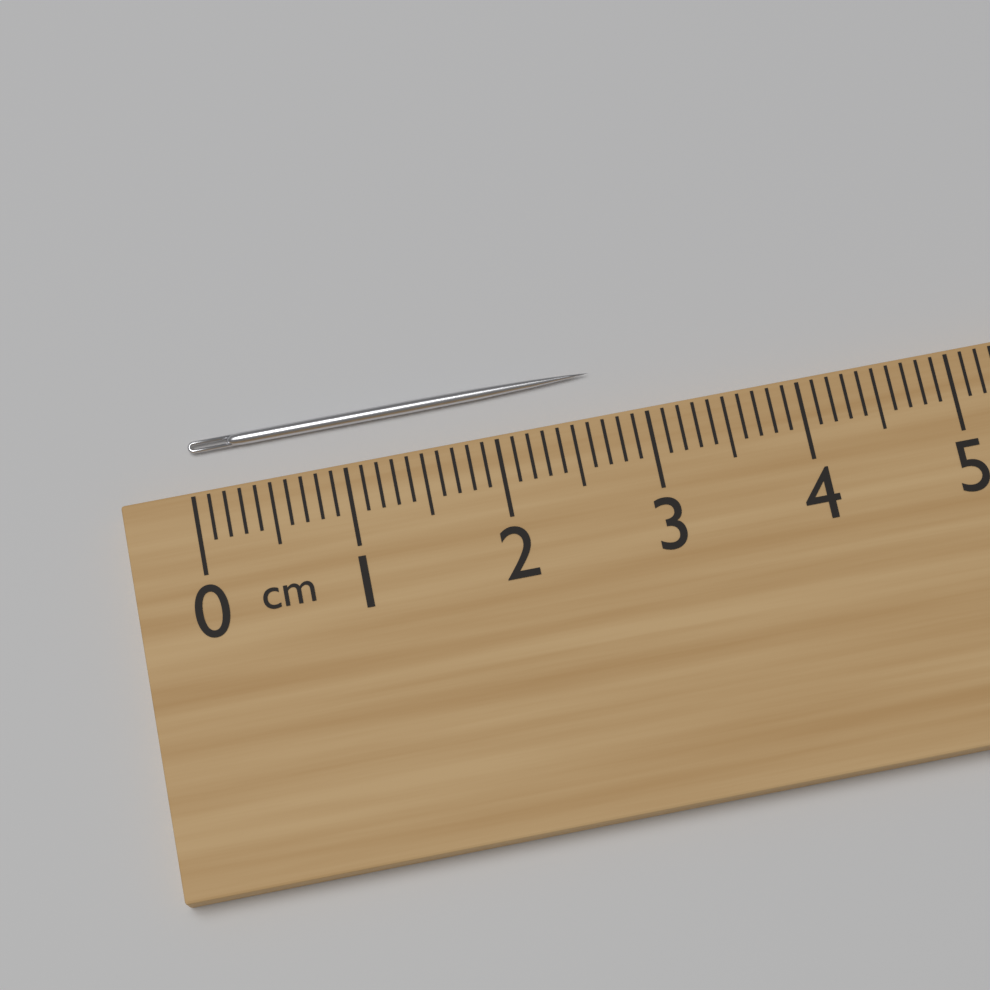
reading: 2.7 cm
